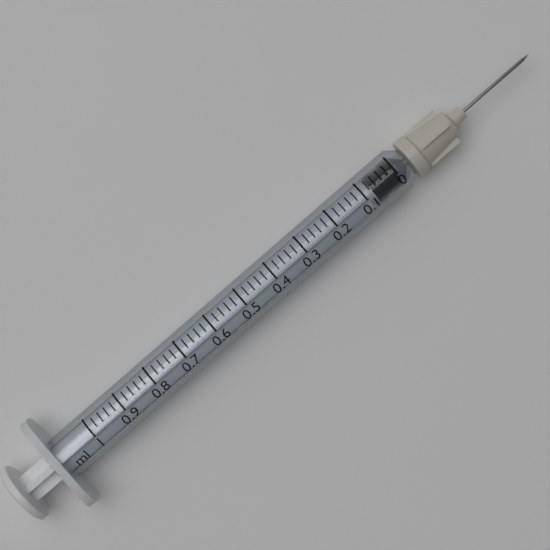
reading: 0.00 ml
